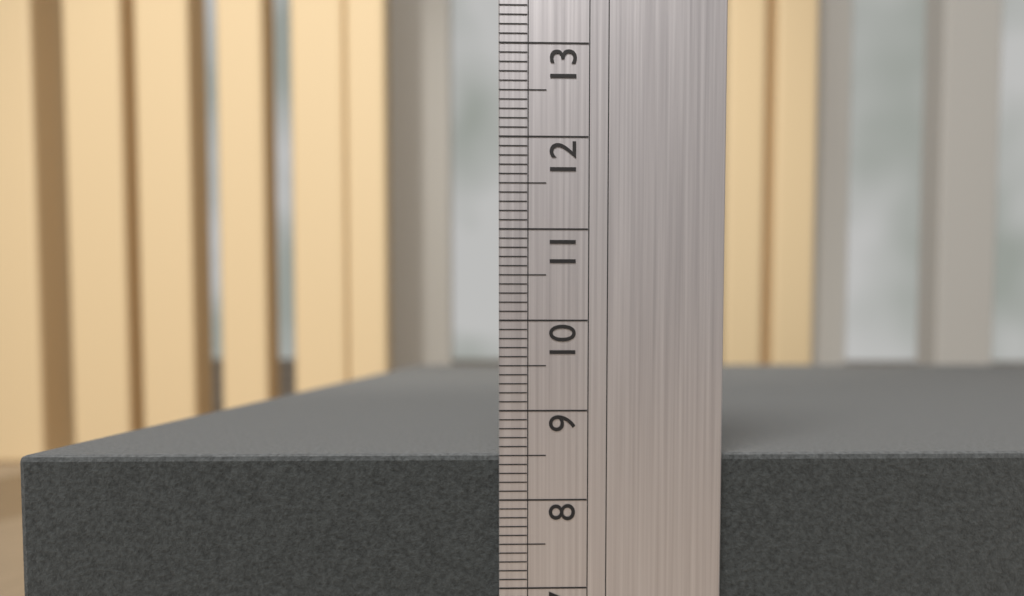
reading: 8.5 (no unit)
